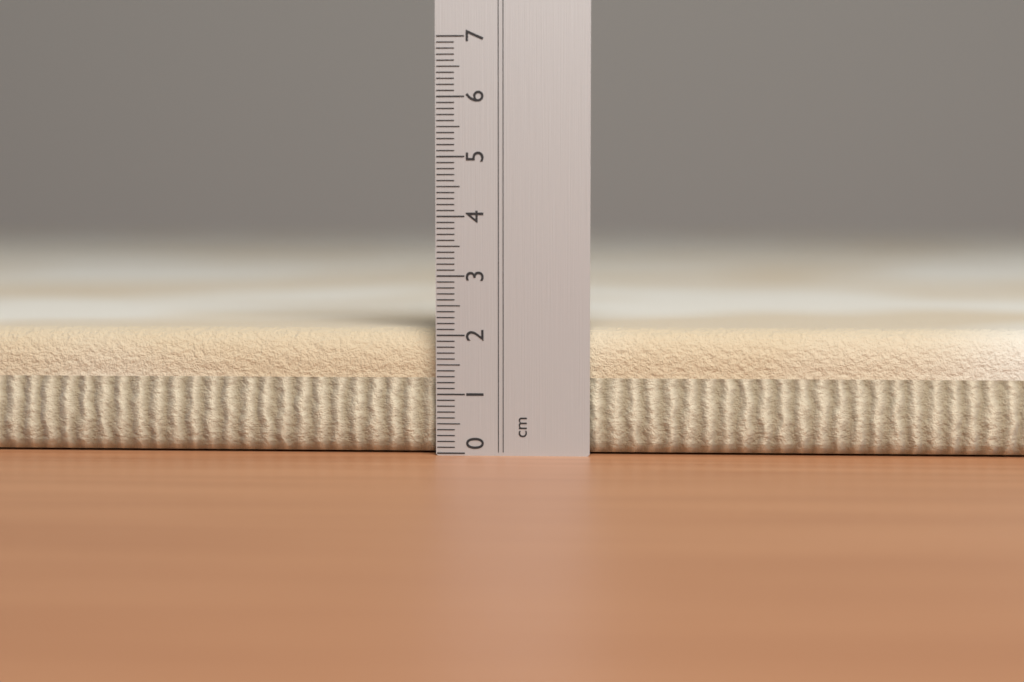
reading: 2.1 cm
